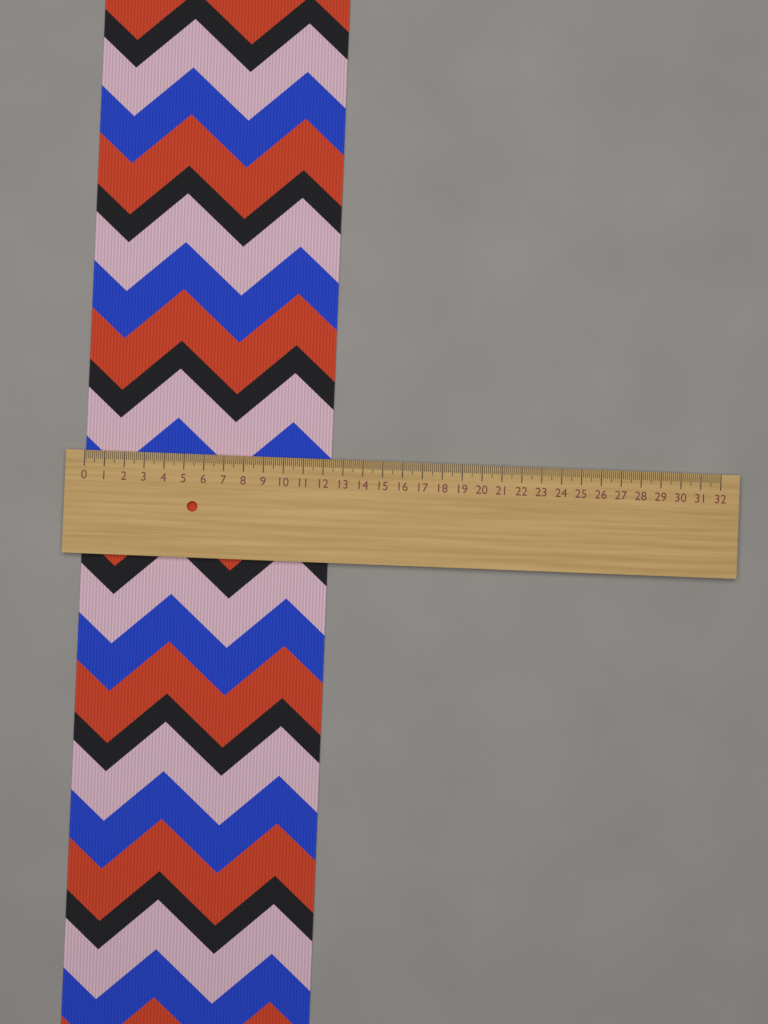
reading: 12.4 (no unit)
